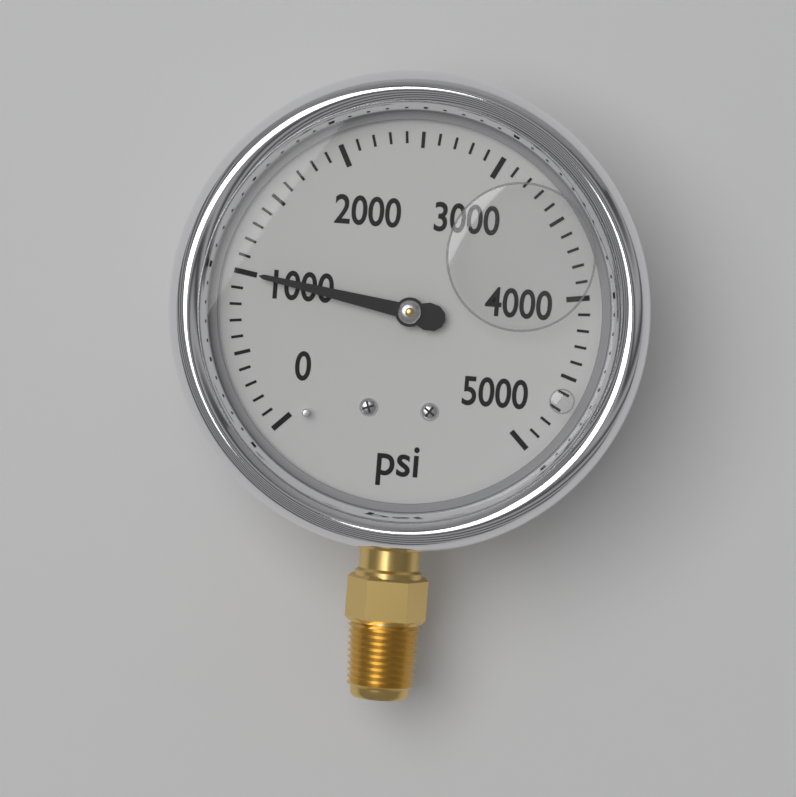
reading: 1000 psi
